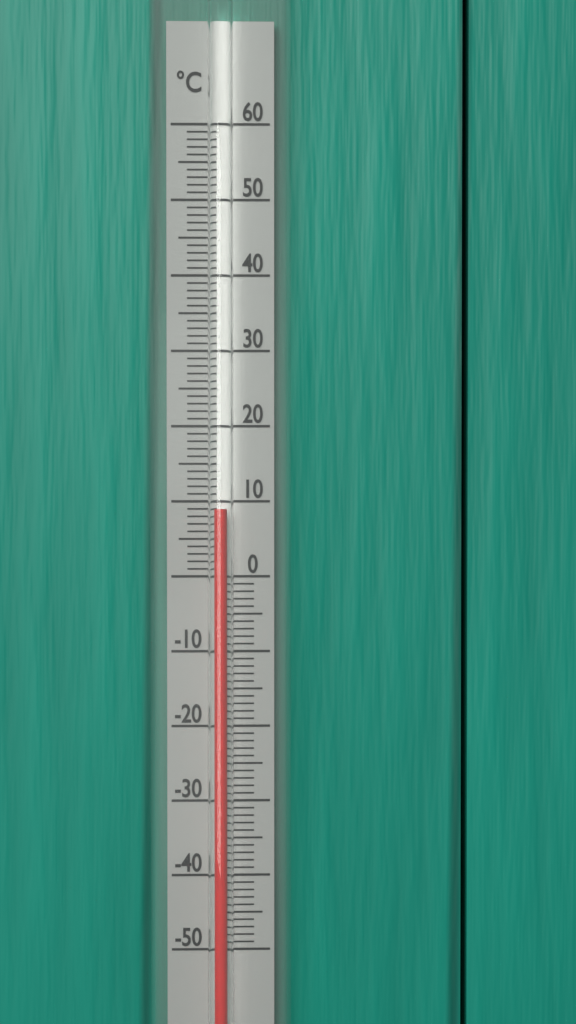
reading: 9 °C
